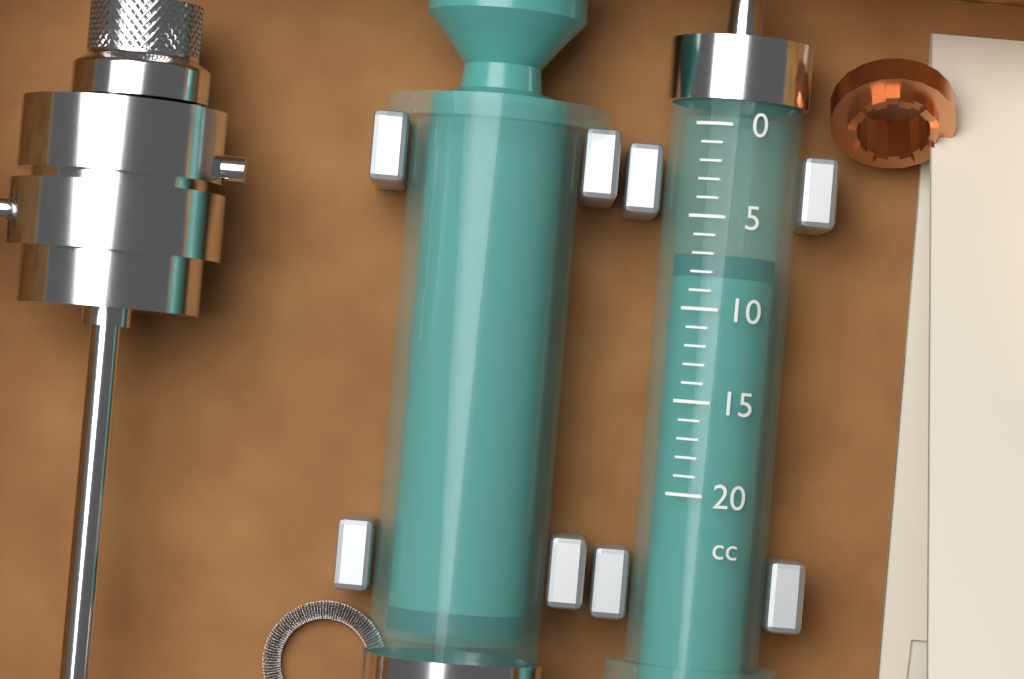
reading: 7 cc
